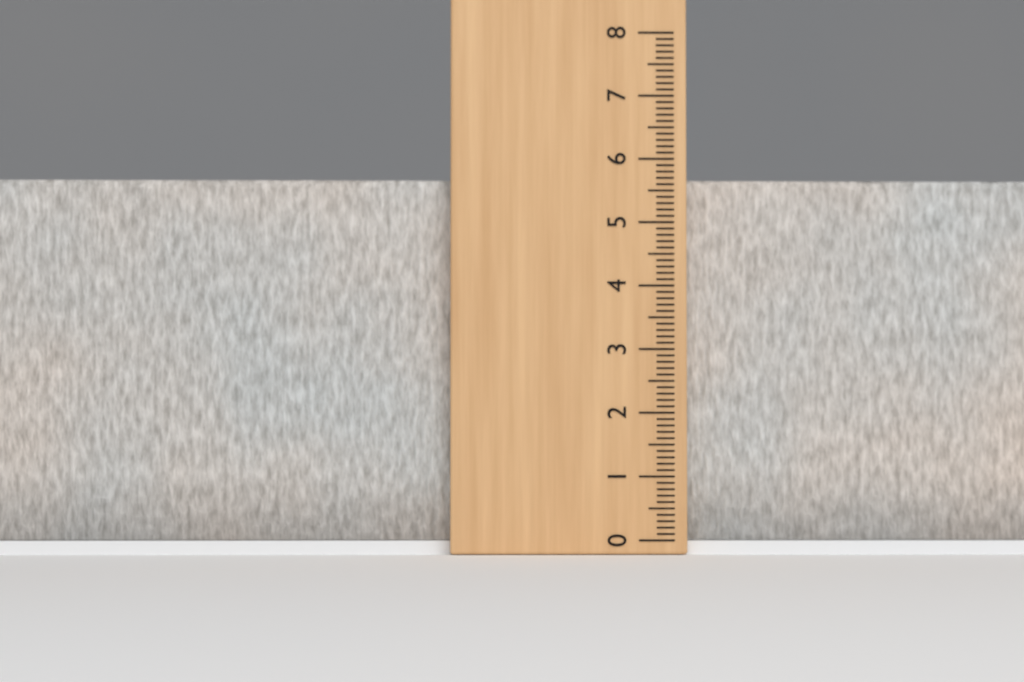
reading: 5.7 (no unit)
